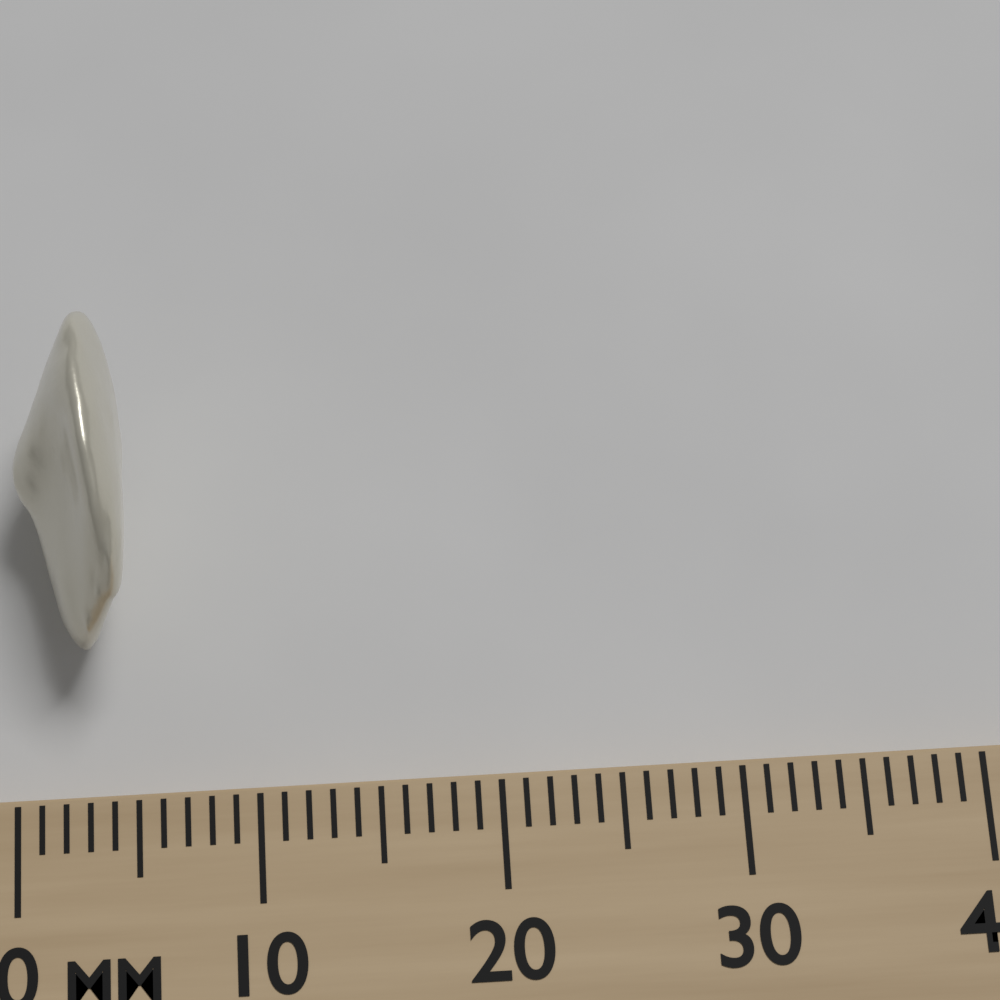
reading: 5 mm
